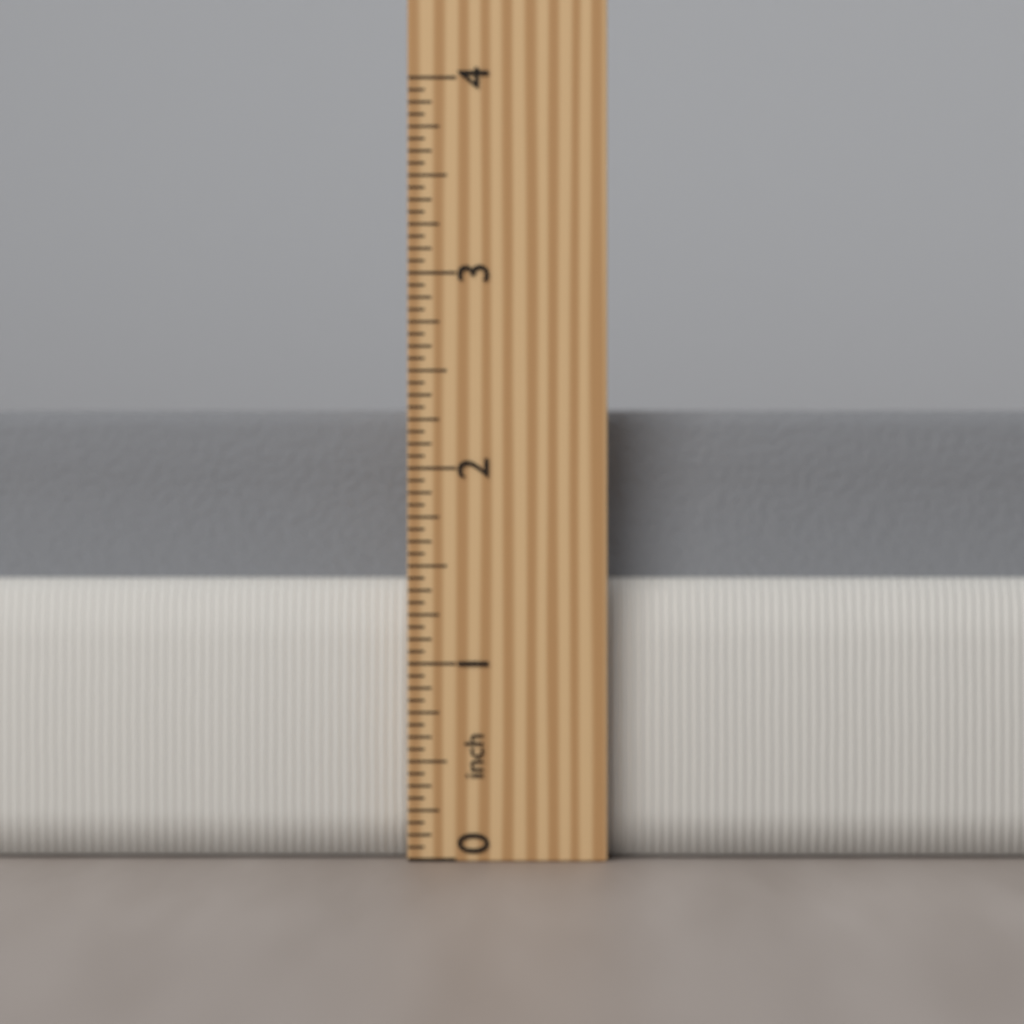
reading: 2.3125 inch
